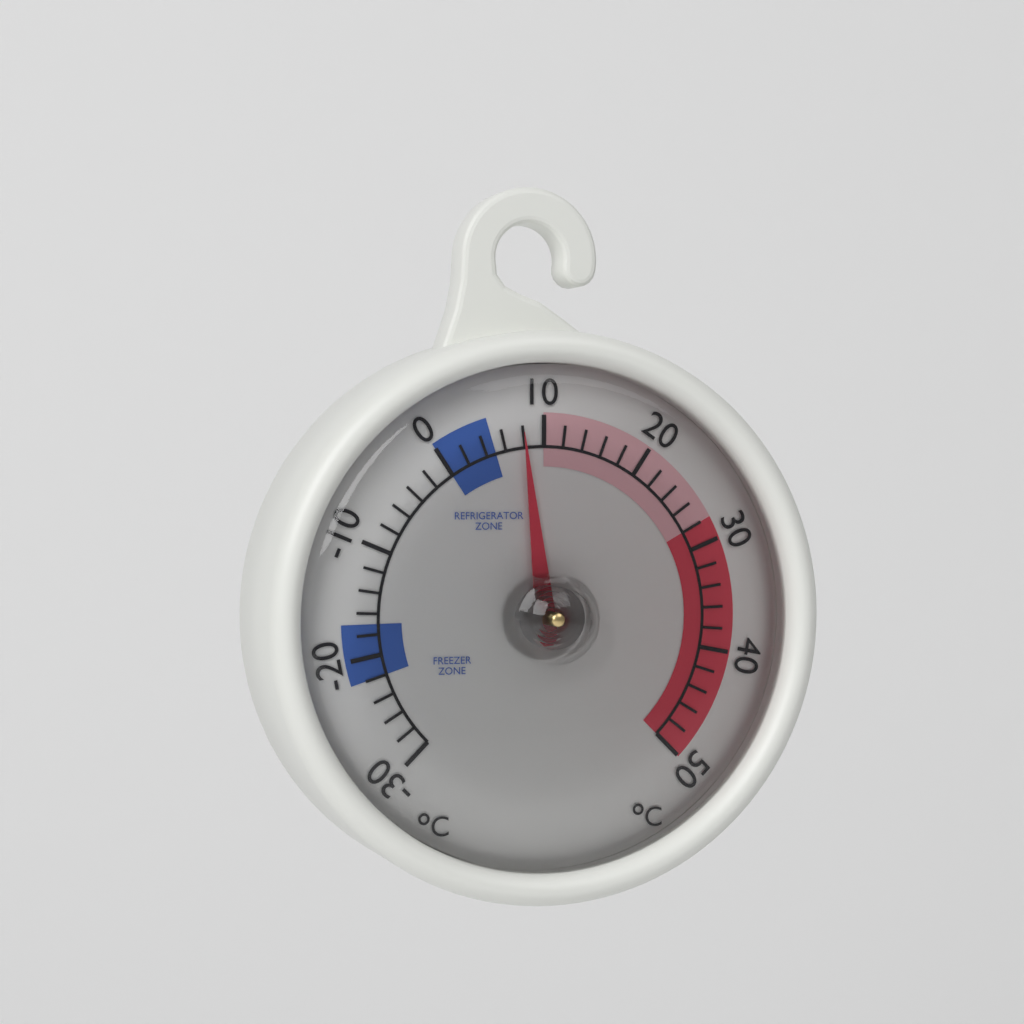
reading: 8 °C
